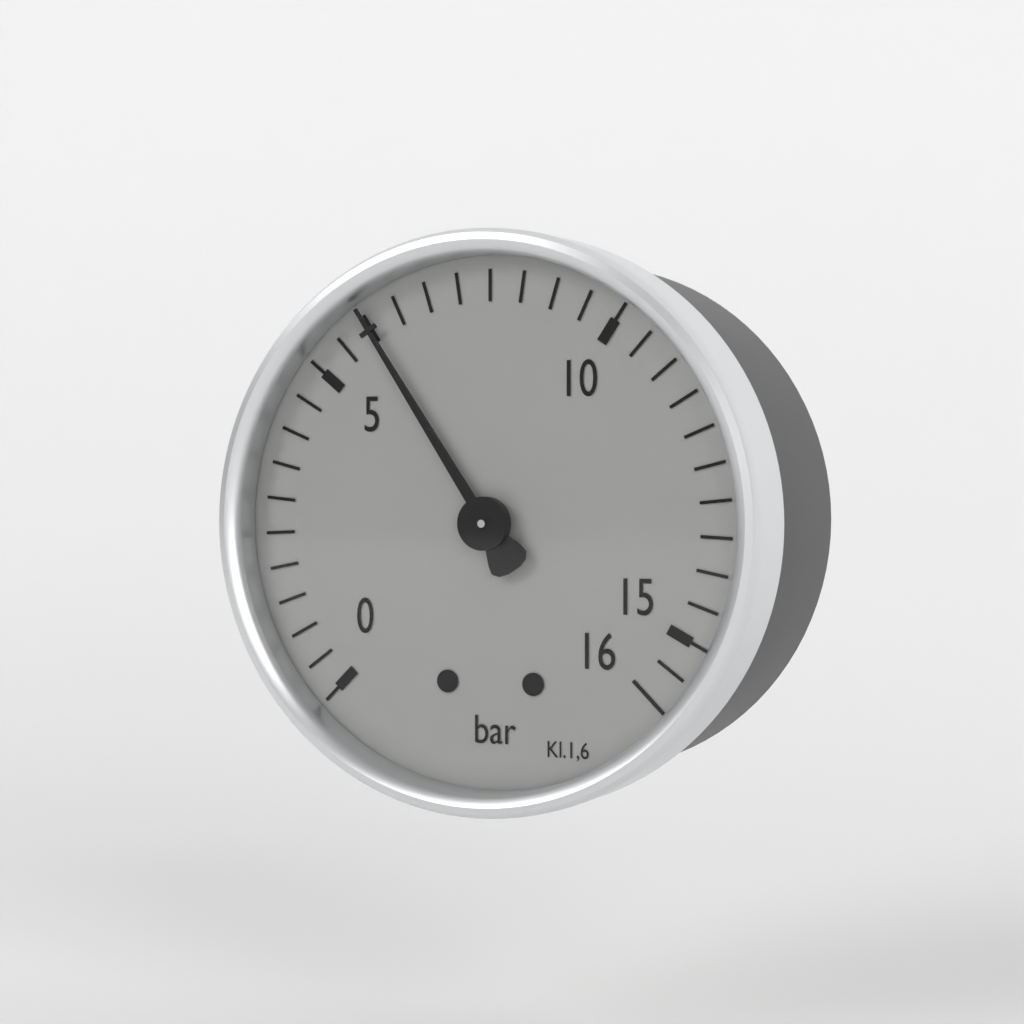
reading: 6.0 bar
